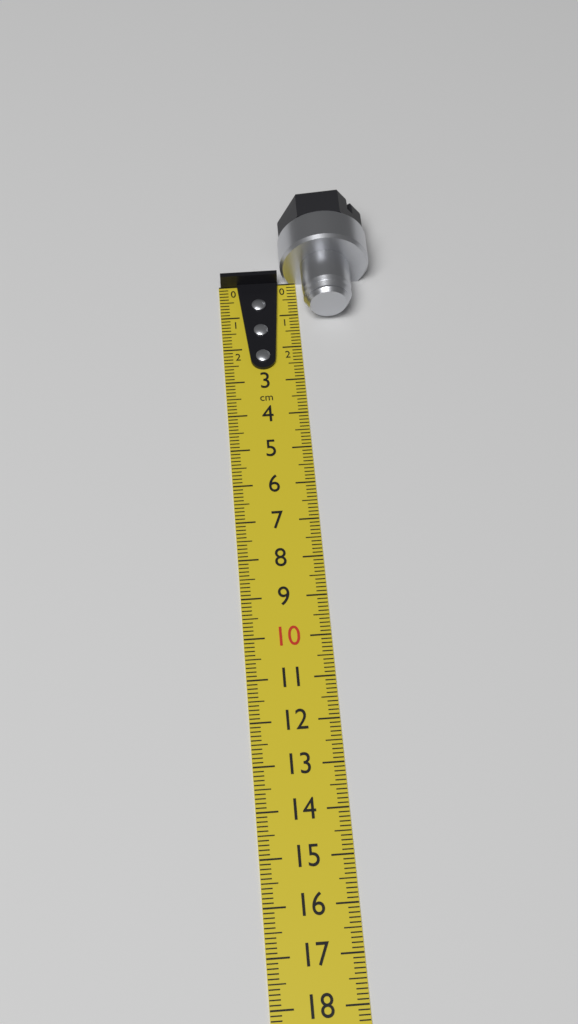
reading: 1.2 cm
